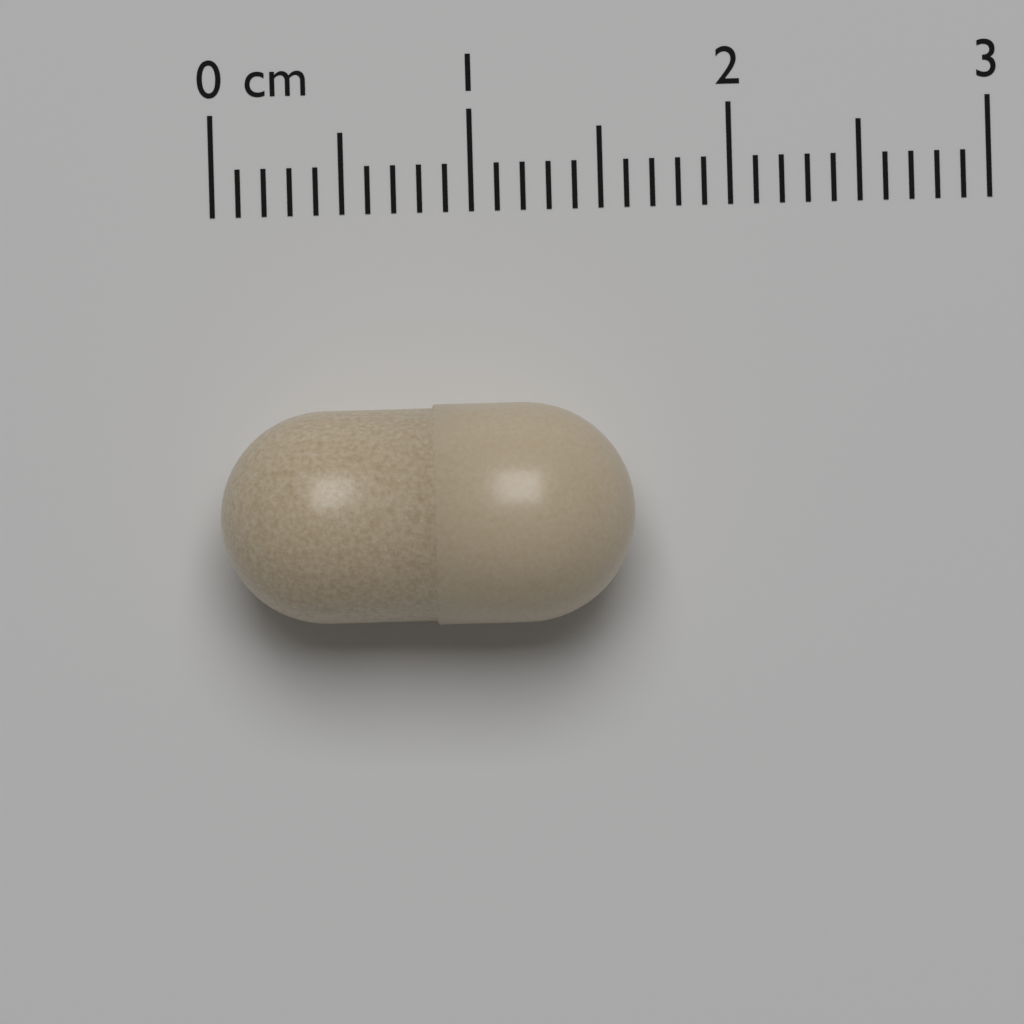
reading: 1.6 cm
